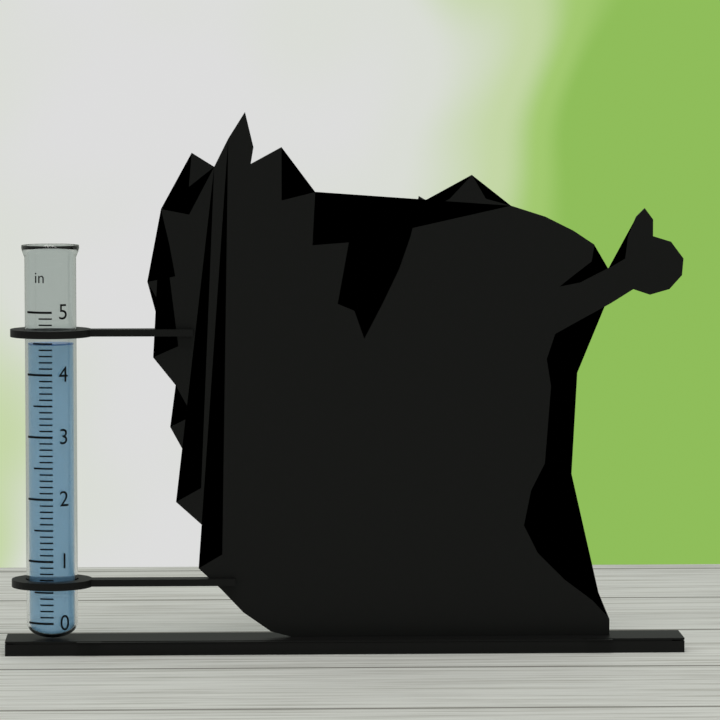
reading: 4.5 in
